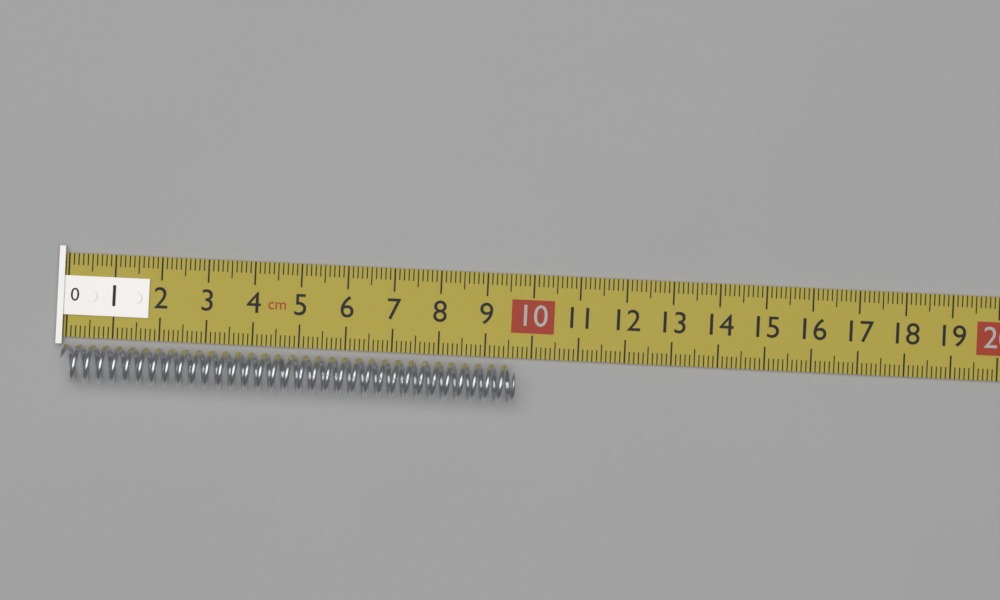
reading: 9.7 cm
